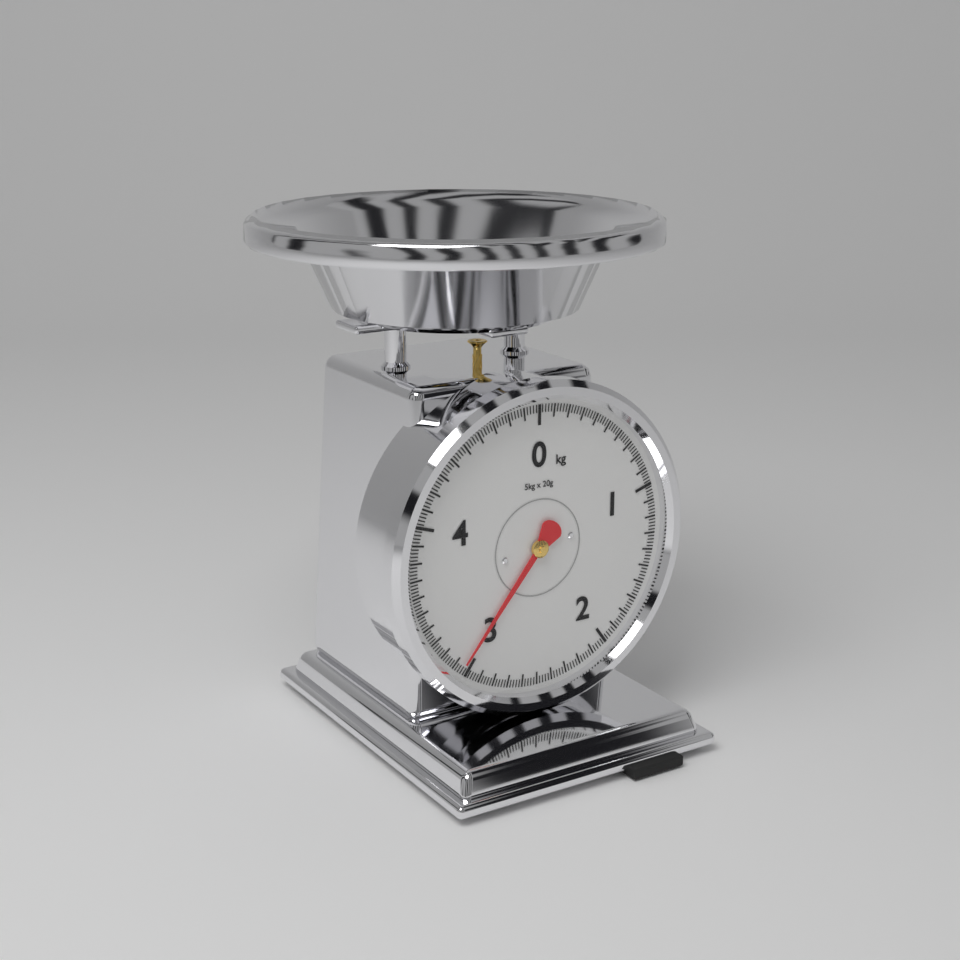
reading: 3.04 kg
